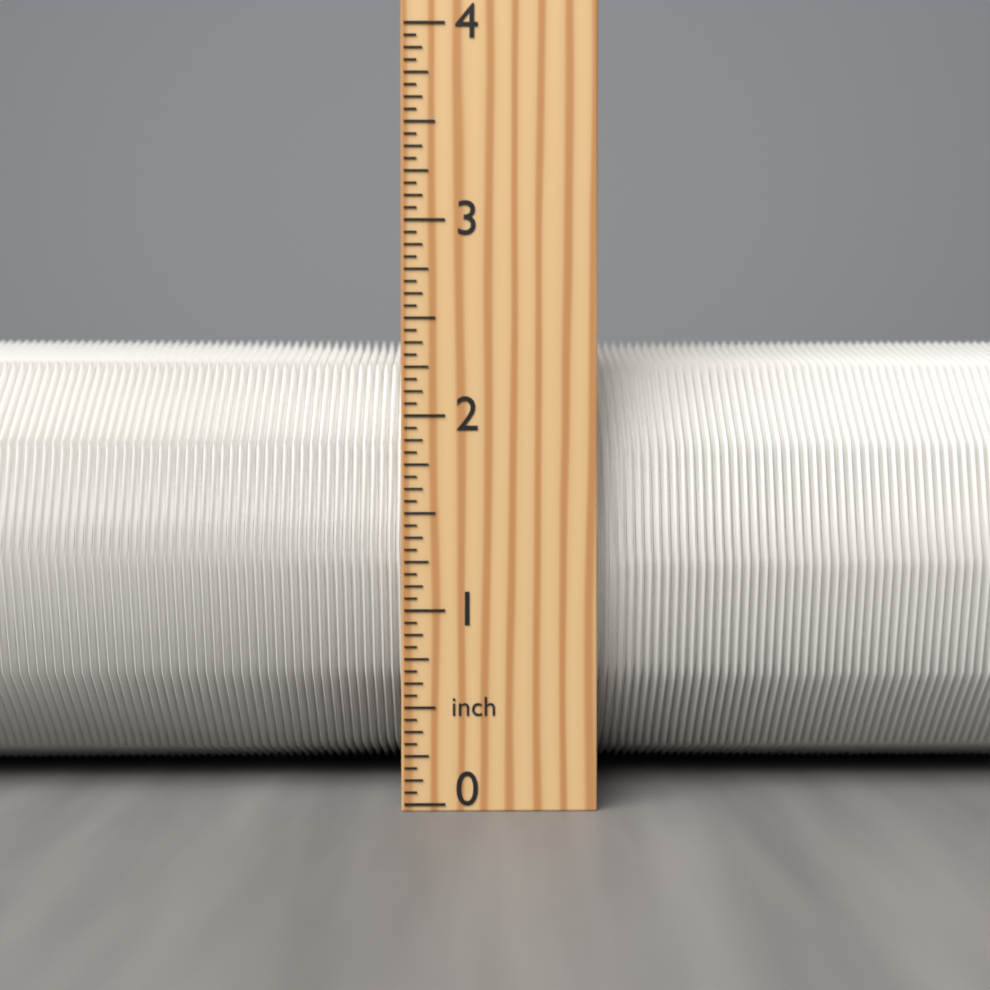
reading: 2.5000 inch
